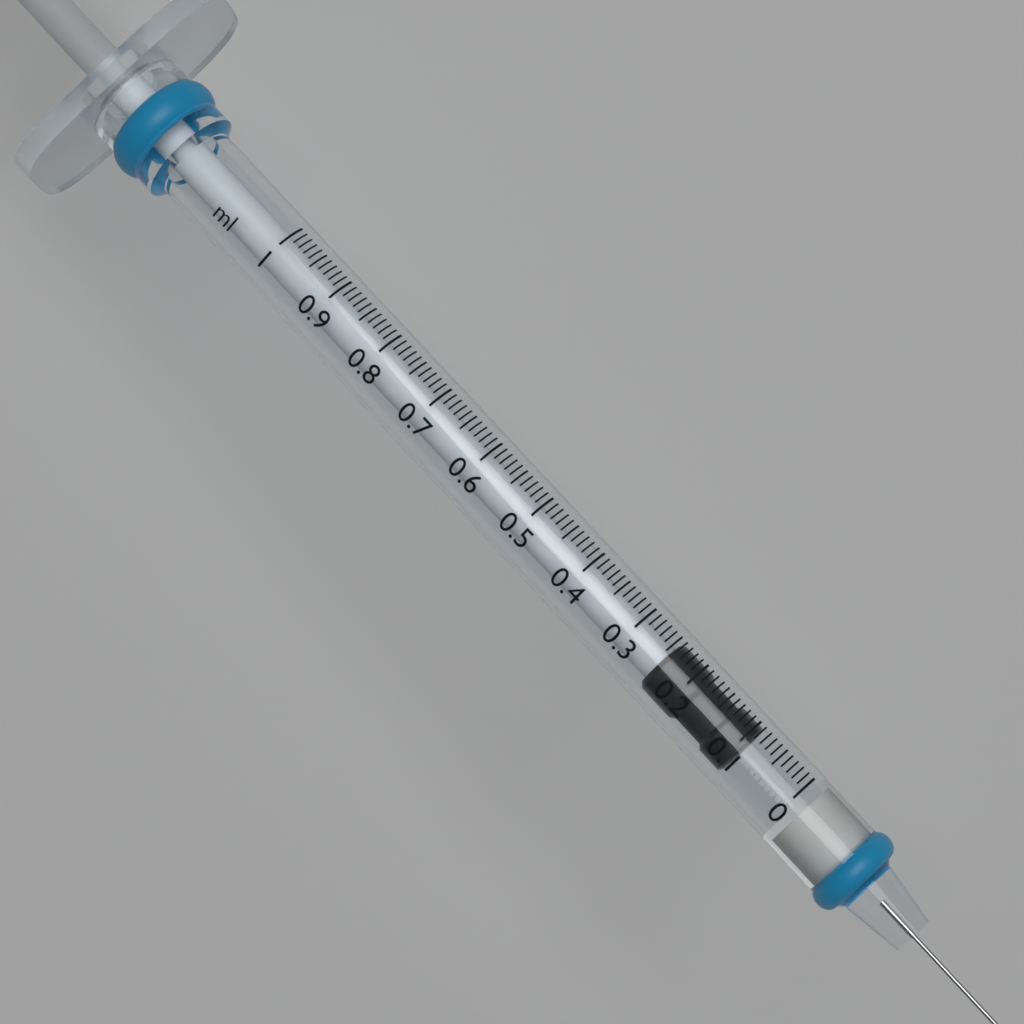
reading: 0.09 ml
